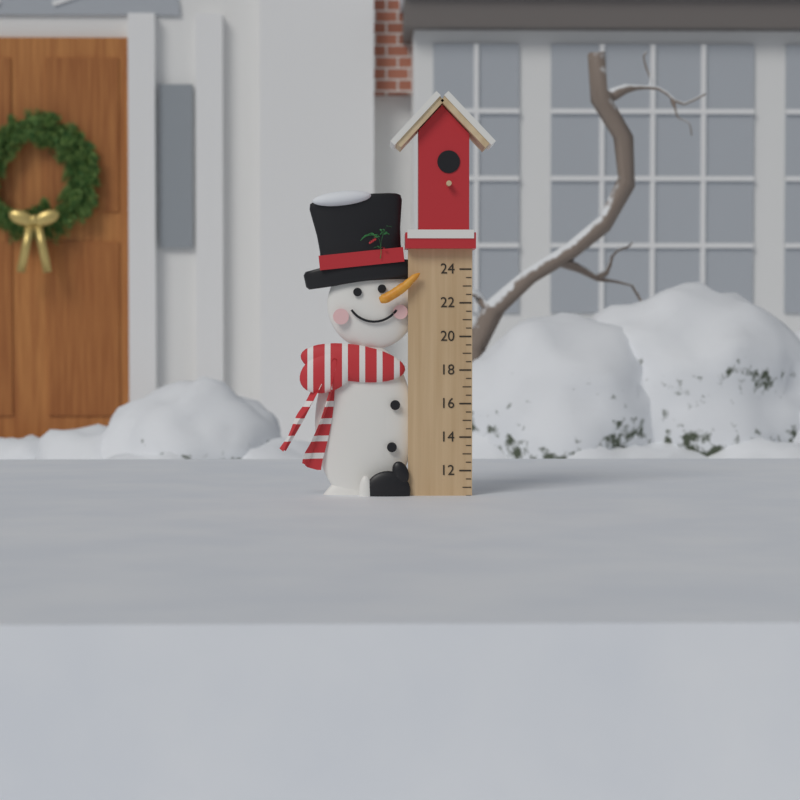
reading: 10.5 (no unit)
